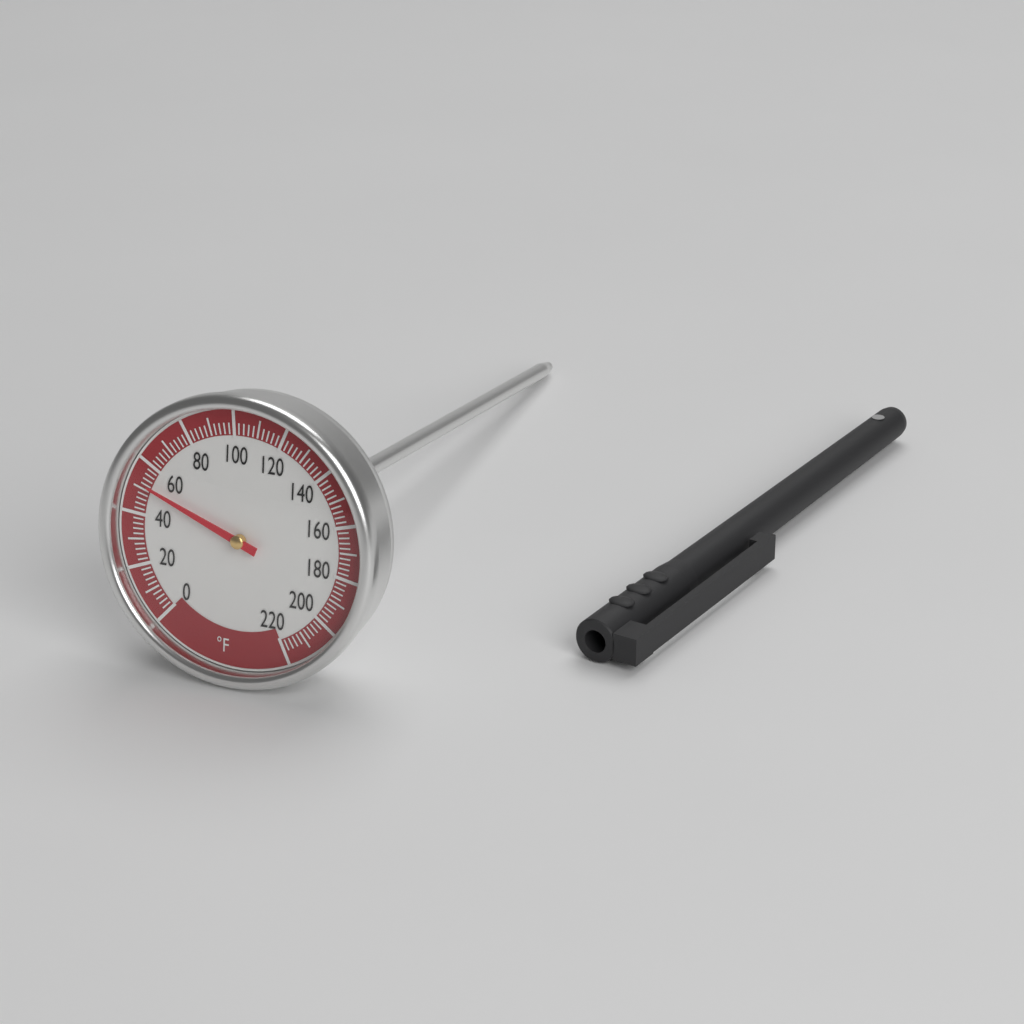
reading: 52 °F
